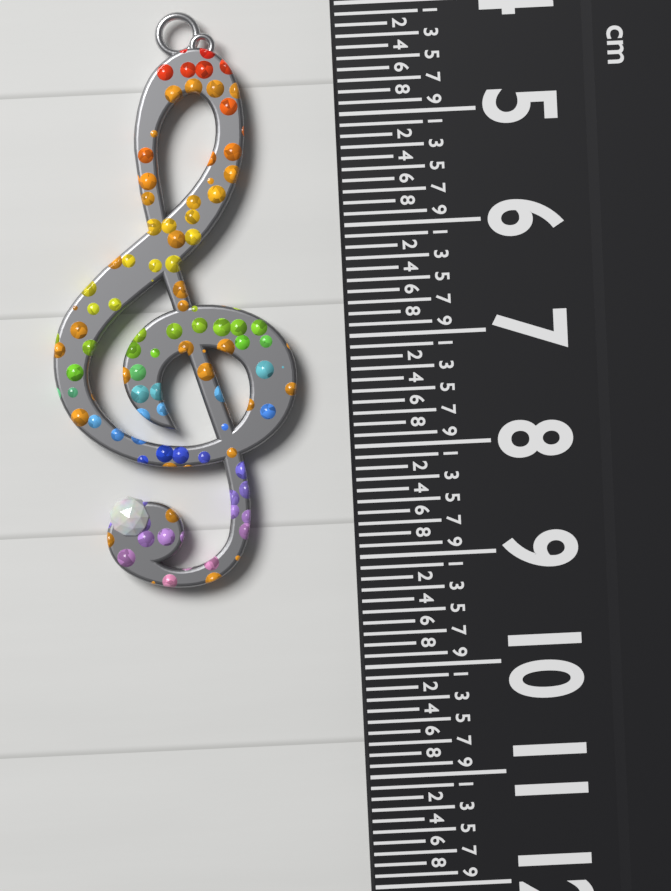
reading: 9.2 cm
